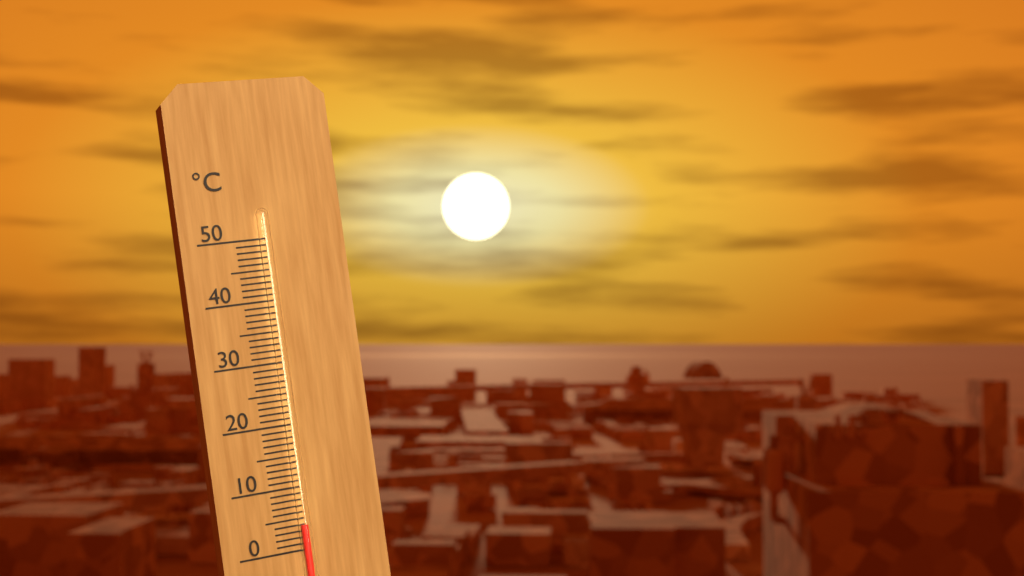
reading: 4 °C
